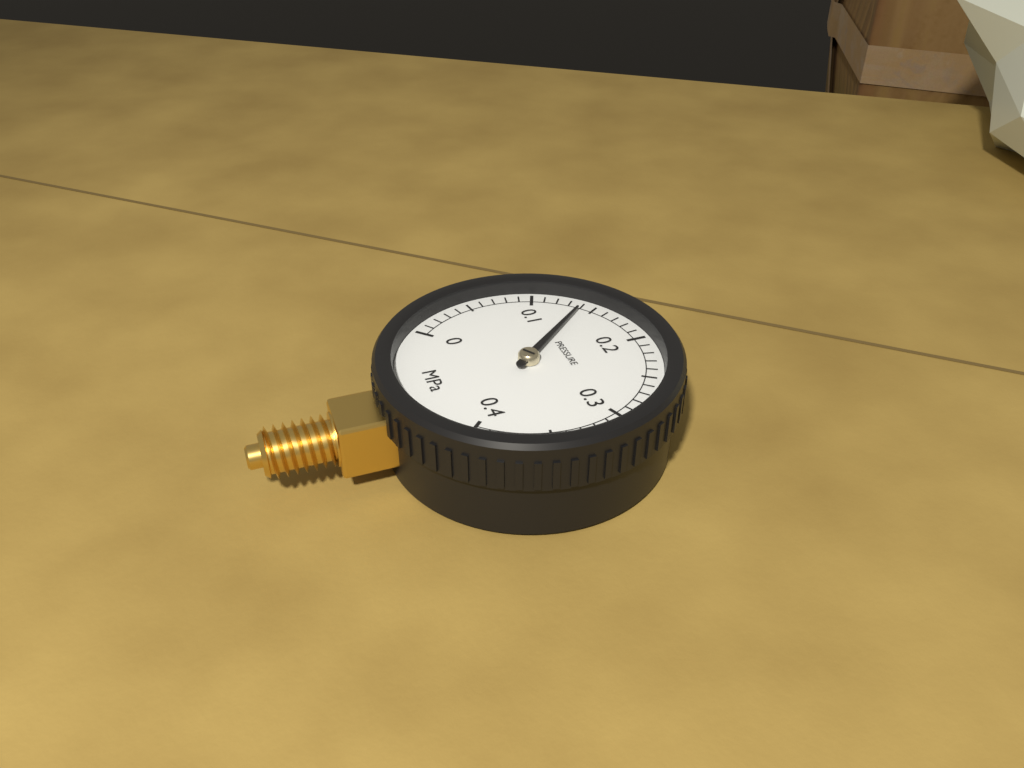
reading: 0.14 MPa
